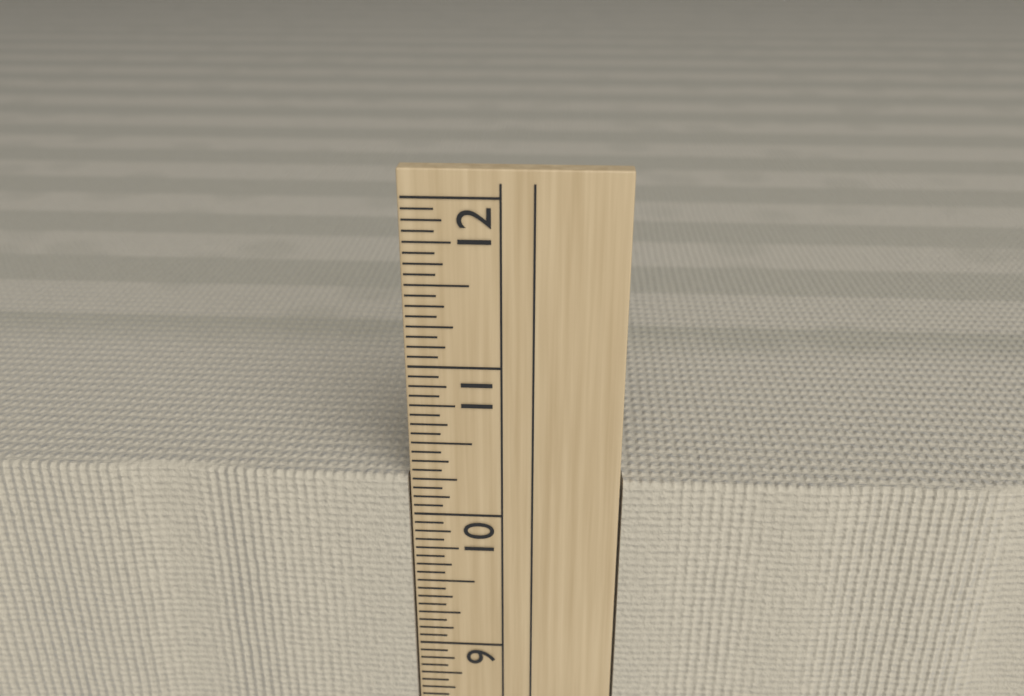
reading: 10.2500 in
